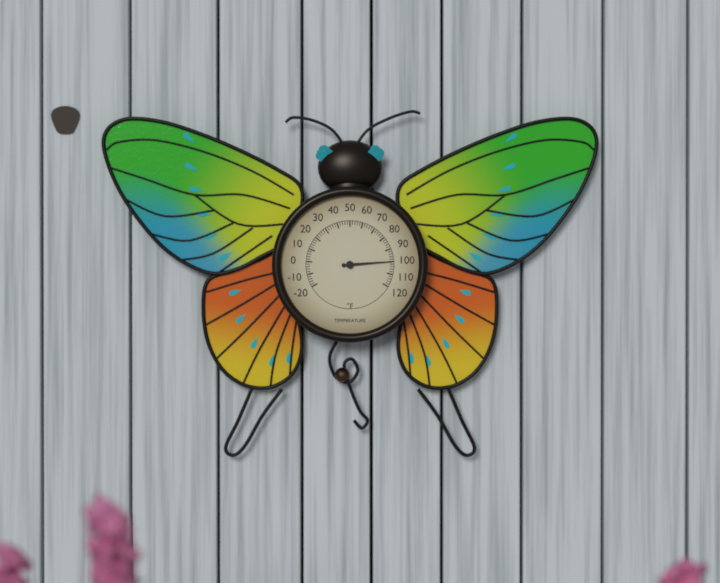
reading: 100 °F
